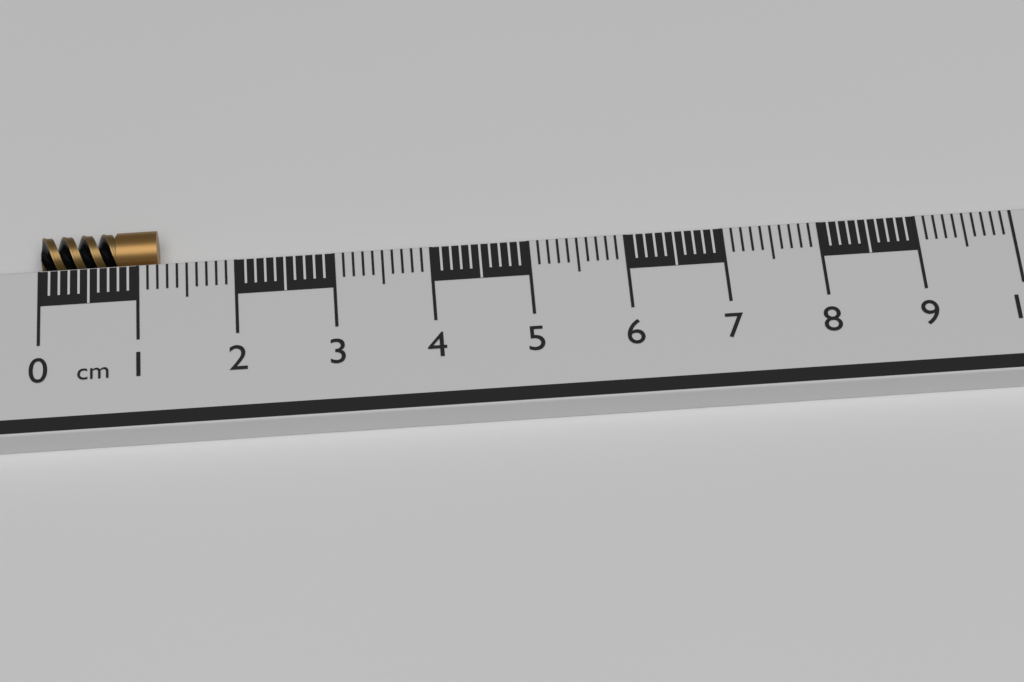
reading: 1.2 cm
